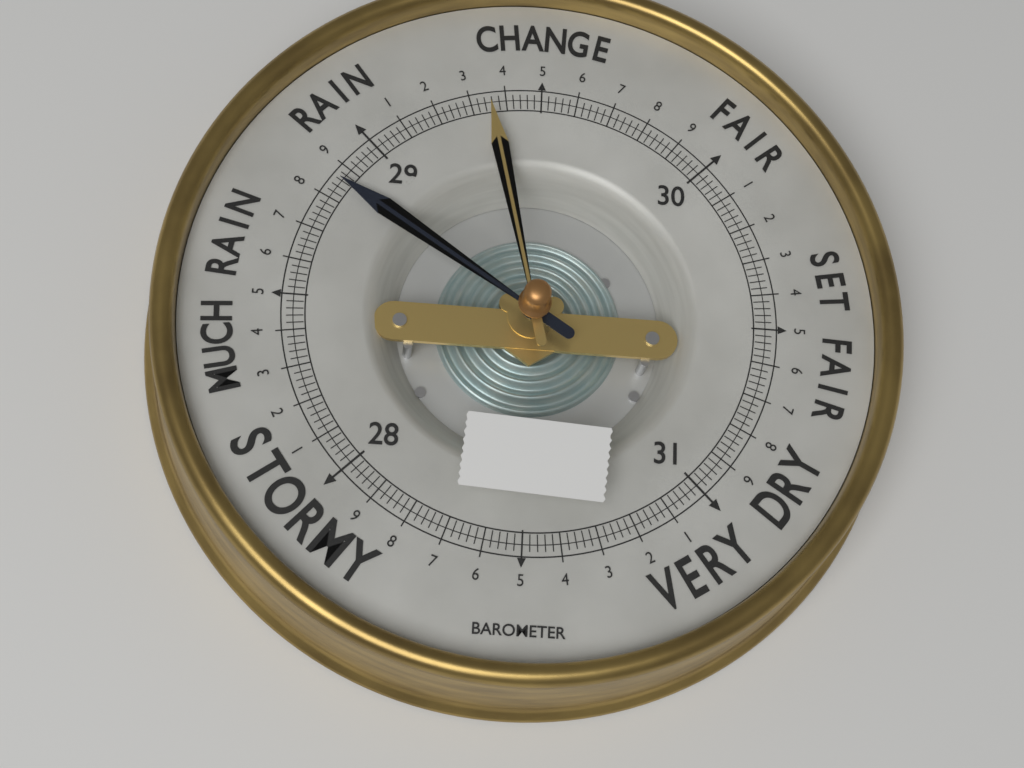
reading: 28.86 (no unit)
